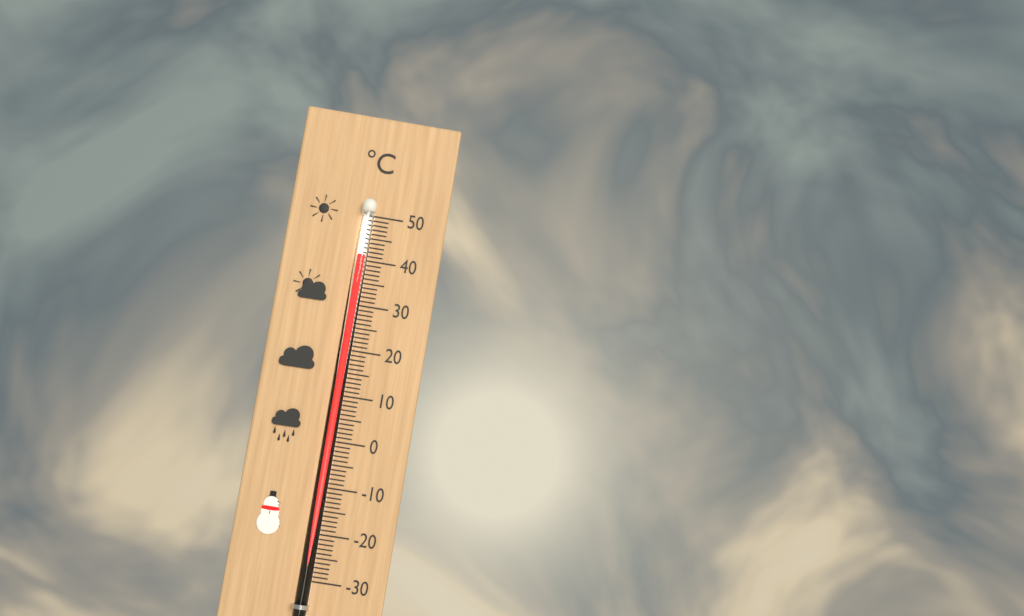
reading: 41 °C
